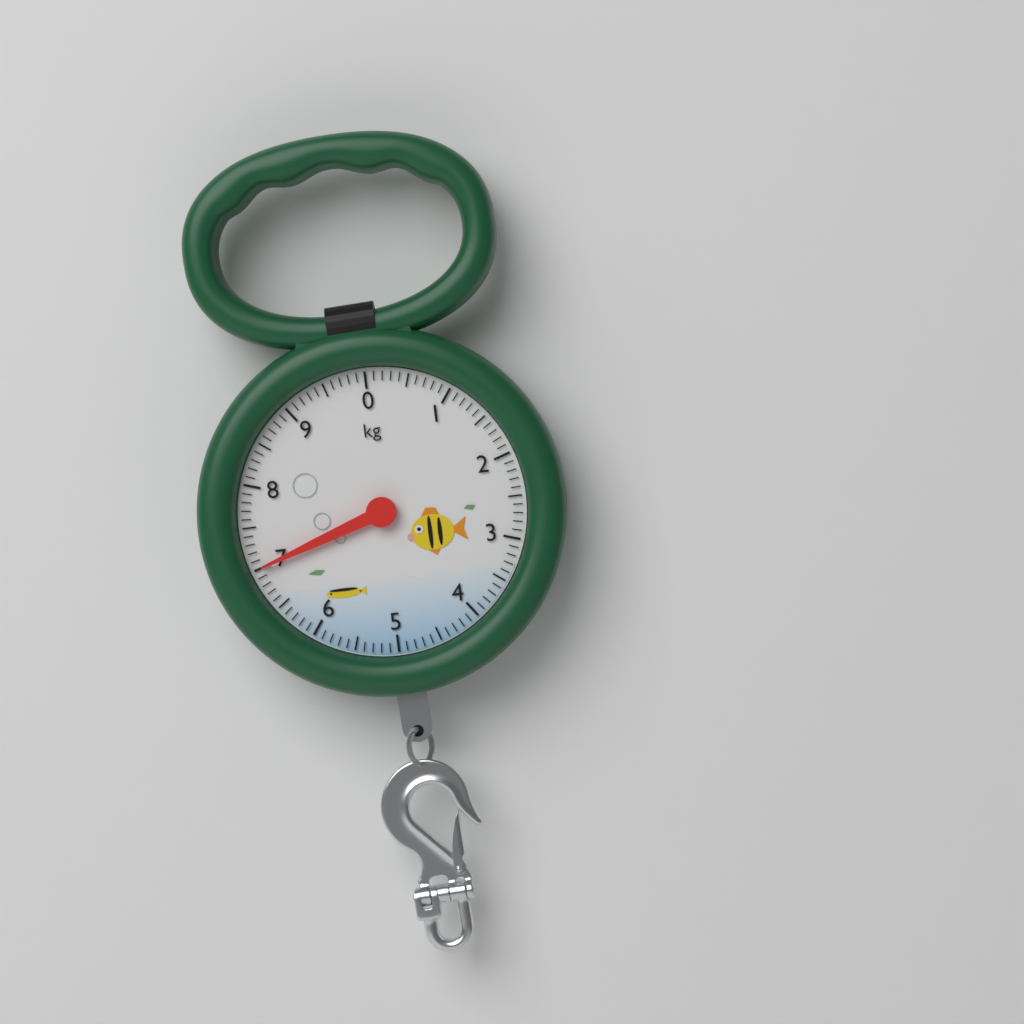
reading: 7.0 kg
